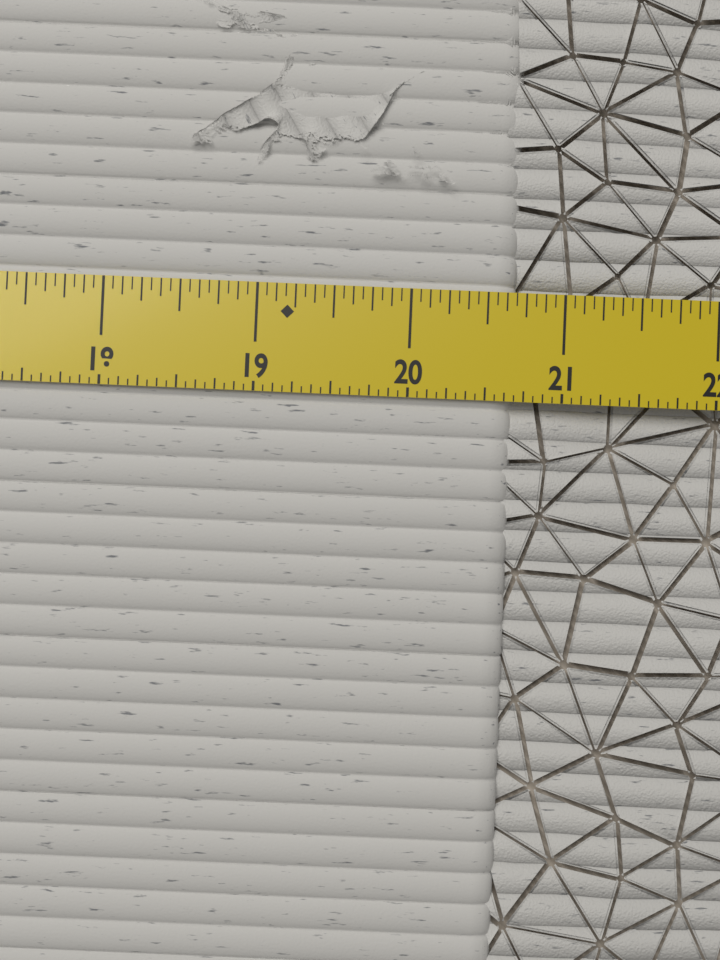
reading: 20.6875 in
